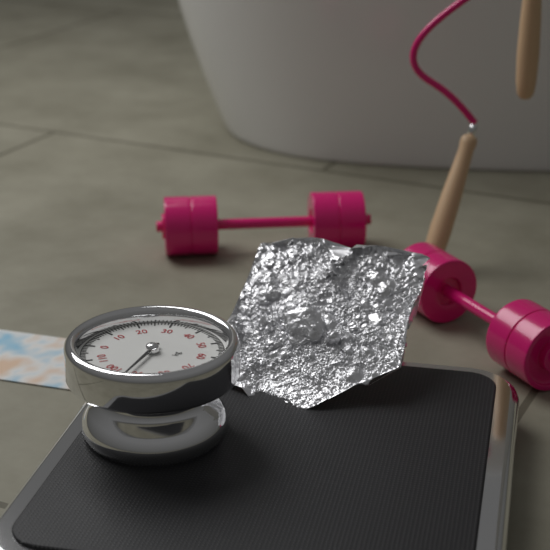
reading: 93 kg
